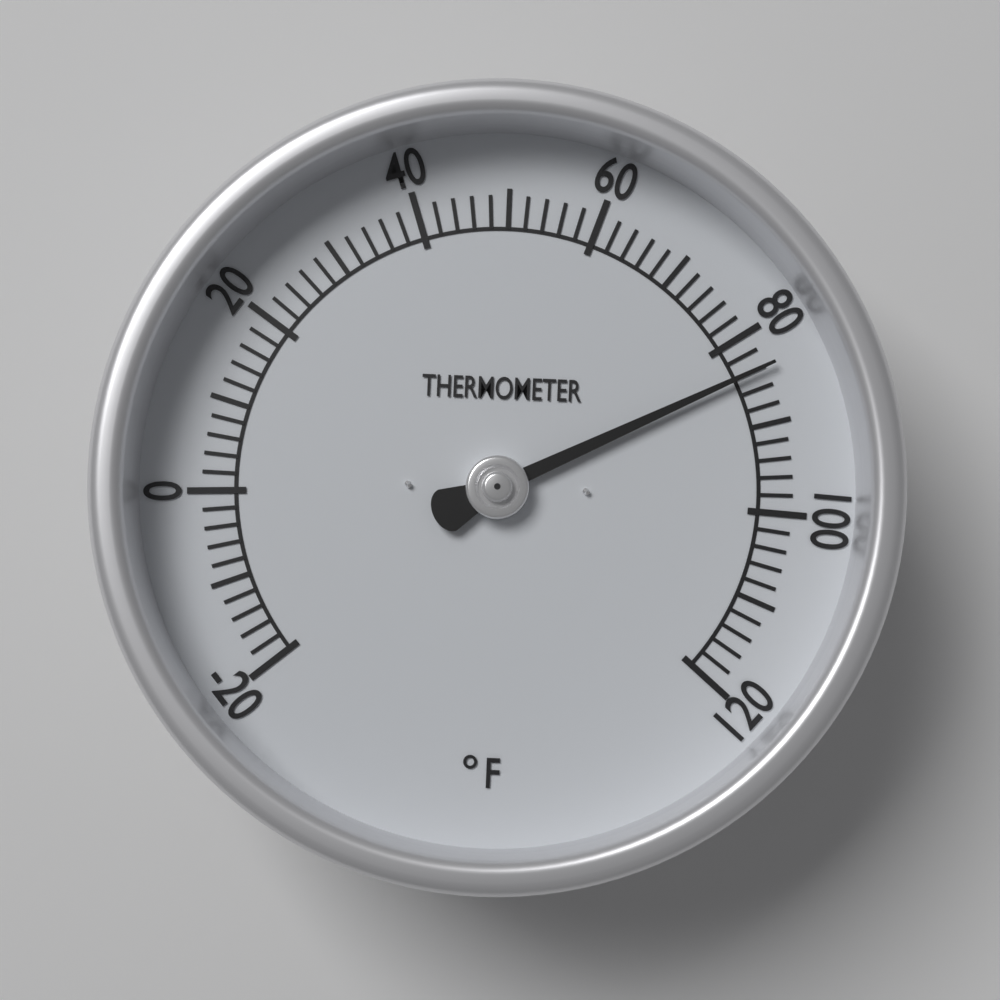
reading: 84 °F
